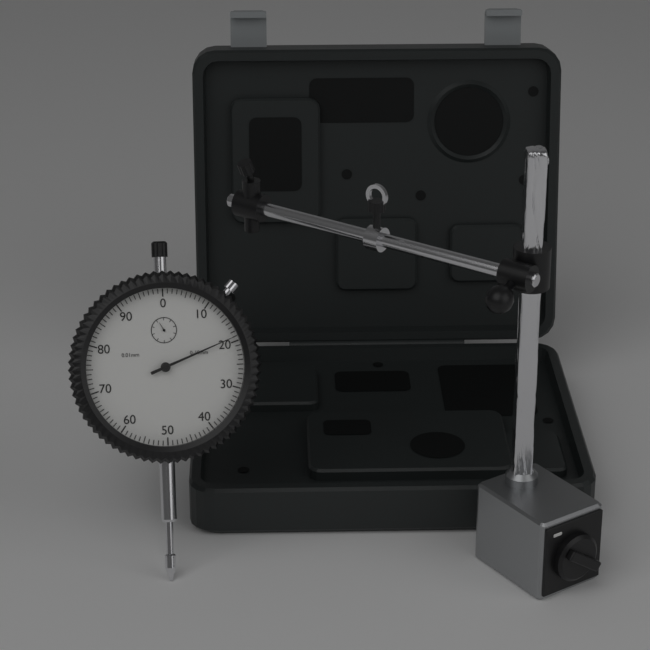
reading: 0.19 mm
